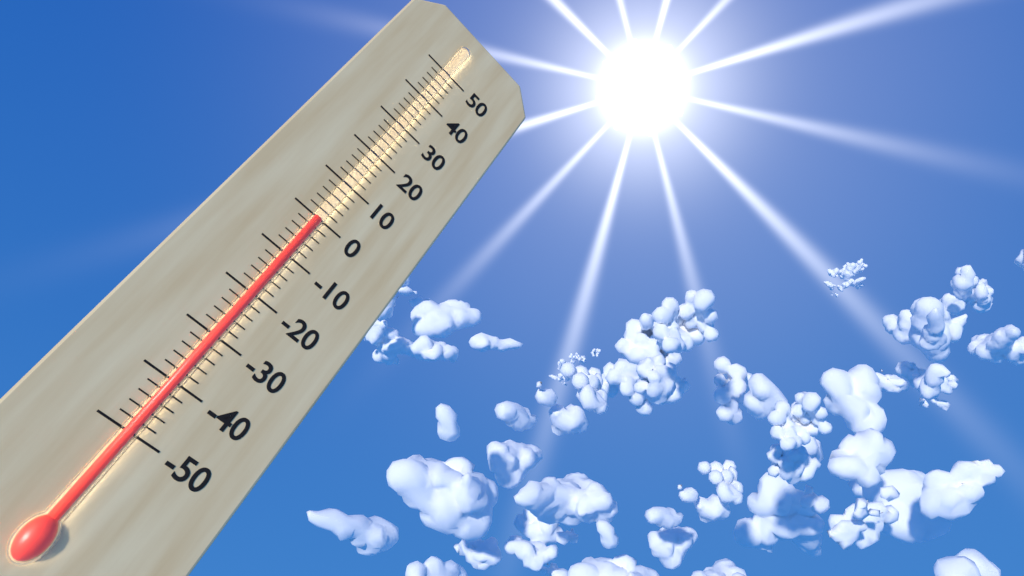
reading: 0 (no unit)
